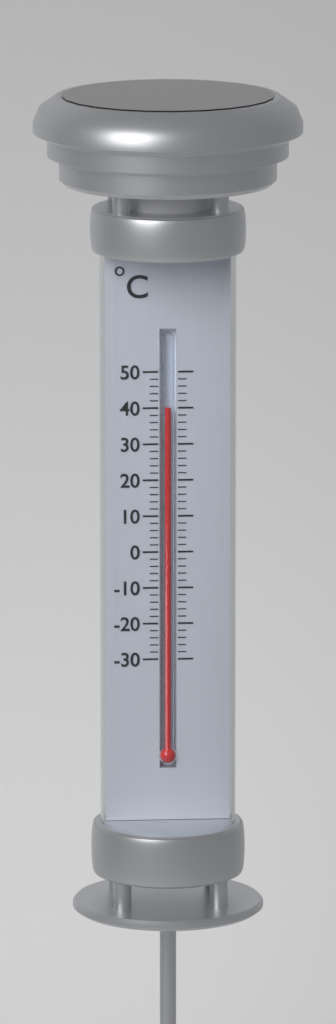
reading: 40 °C
